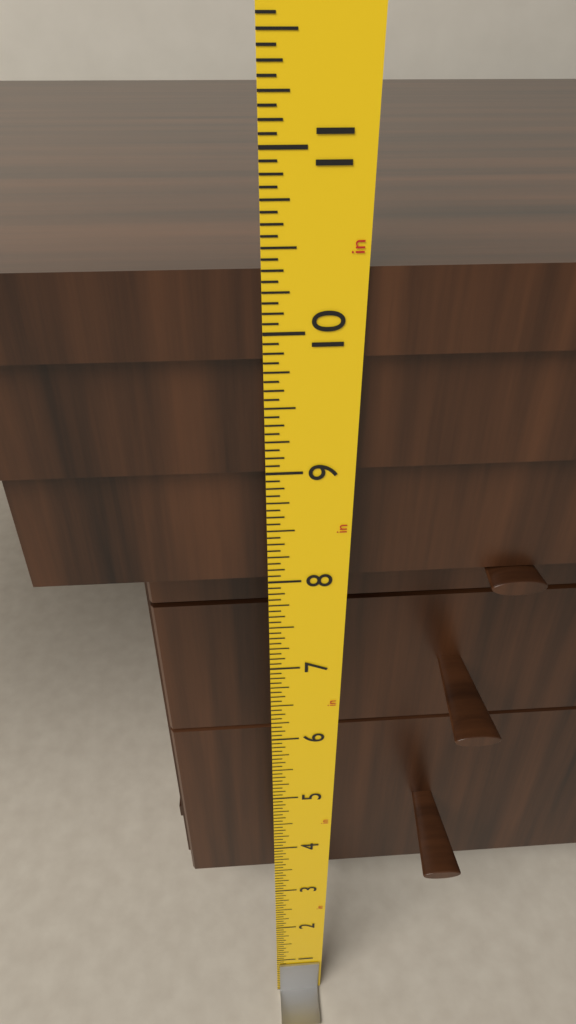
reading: 10.3750 in
